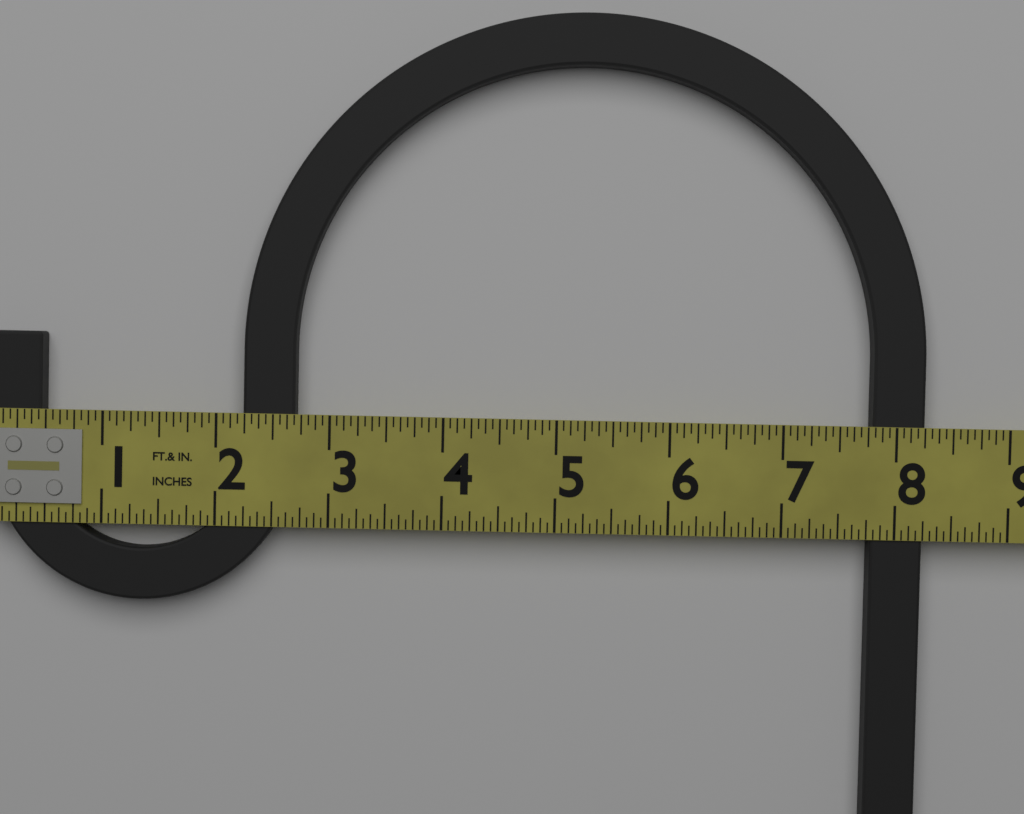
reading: 8.2500 in
